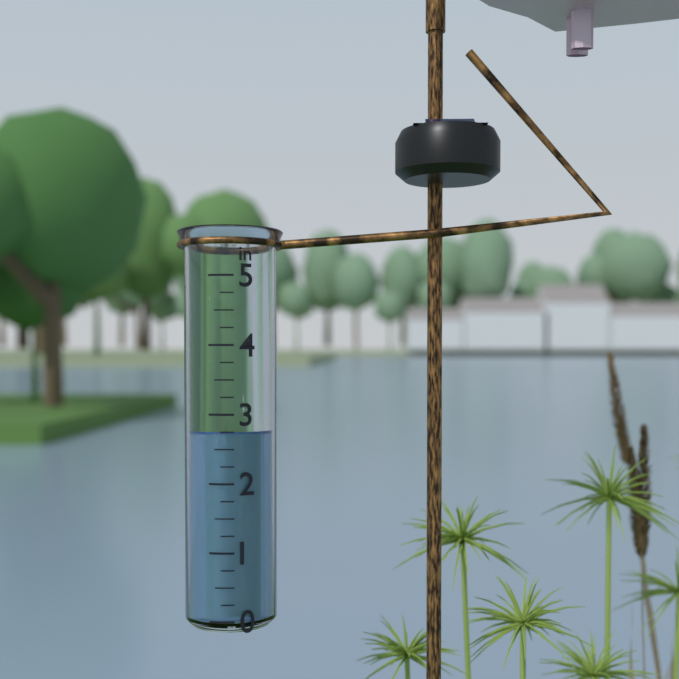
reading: 2.75 in
